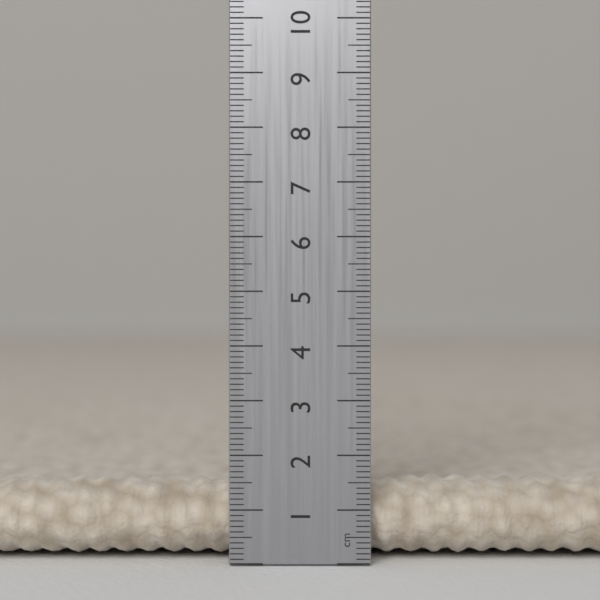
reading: 1.5 cm
